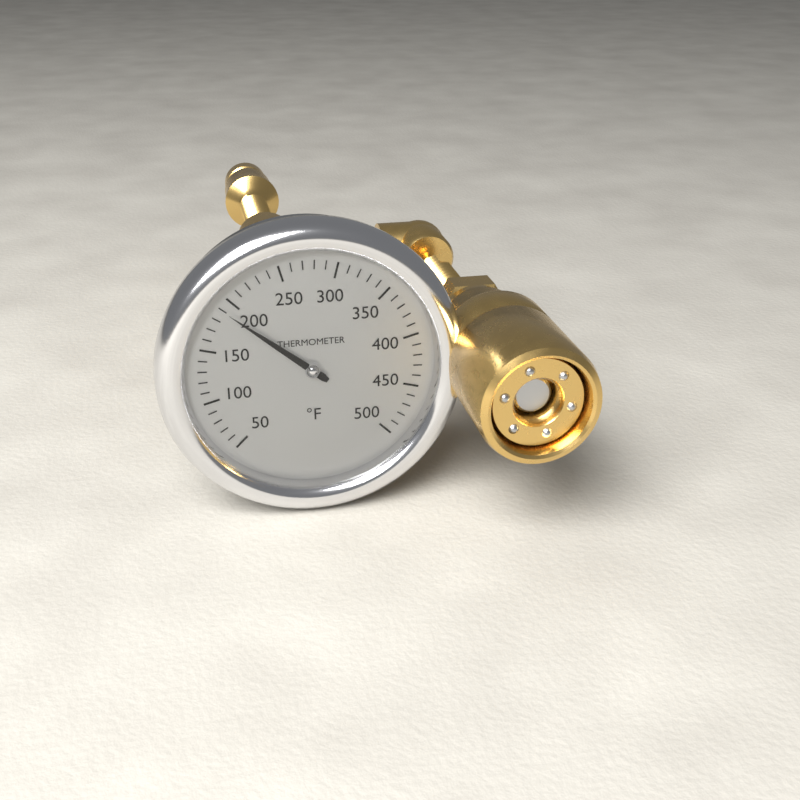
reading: 190 °F
